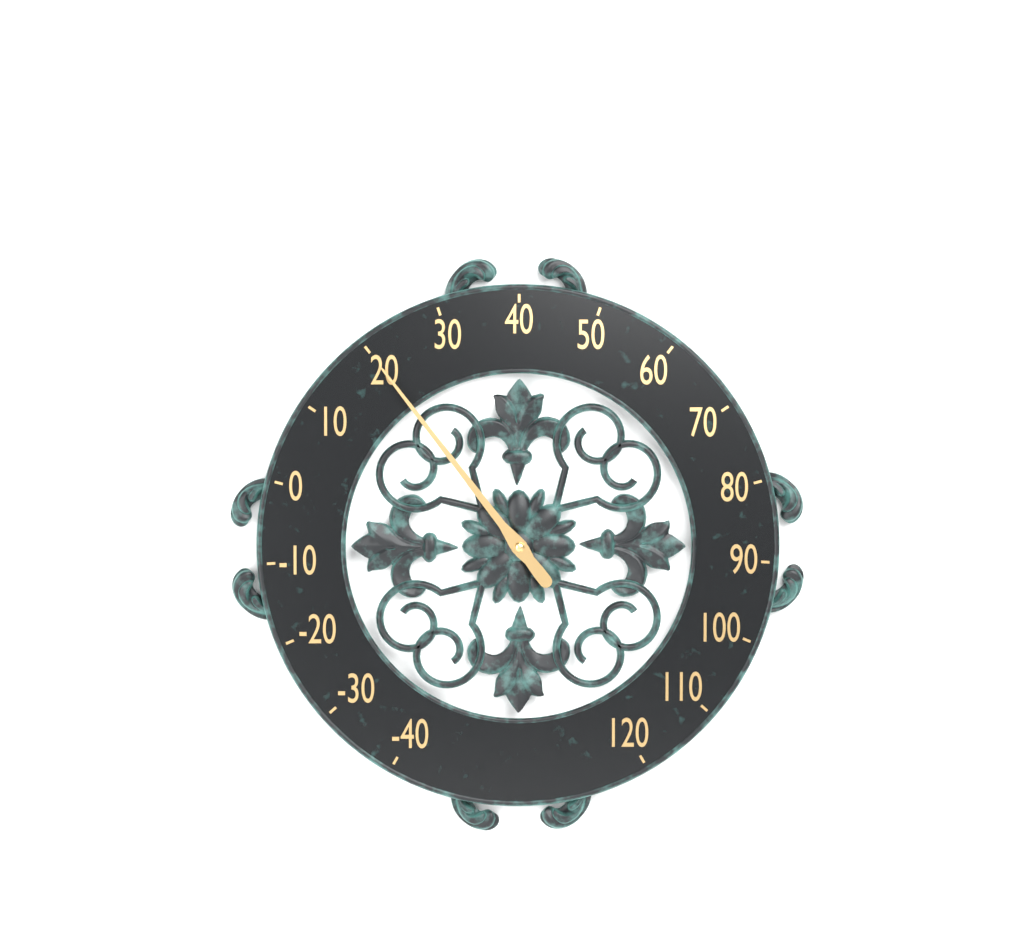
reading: 20 (no unit)
